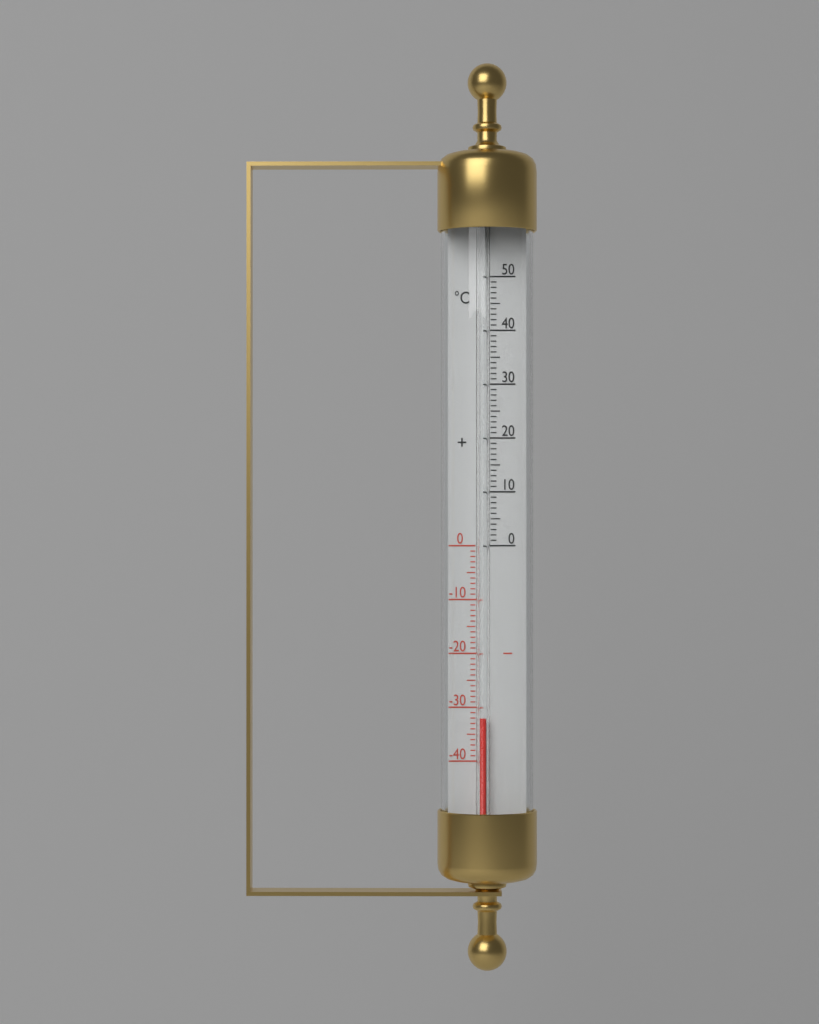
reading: -32 °C
